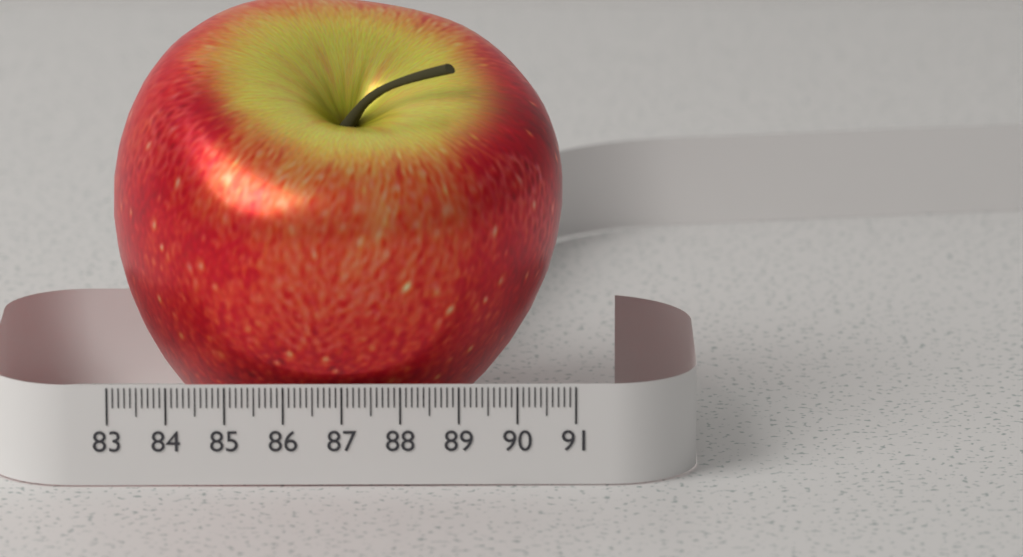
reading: 90.8 (no unit)
